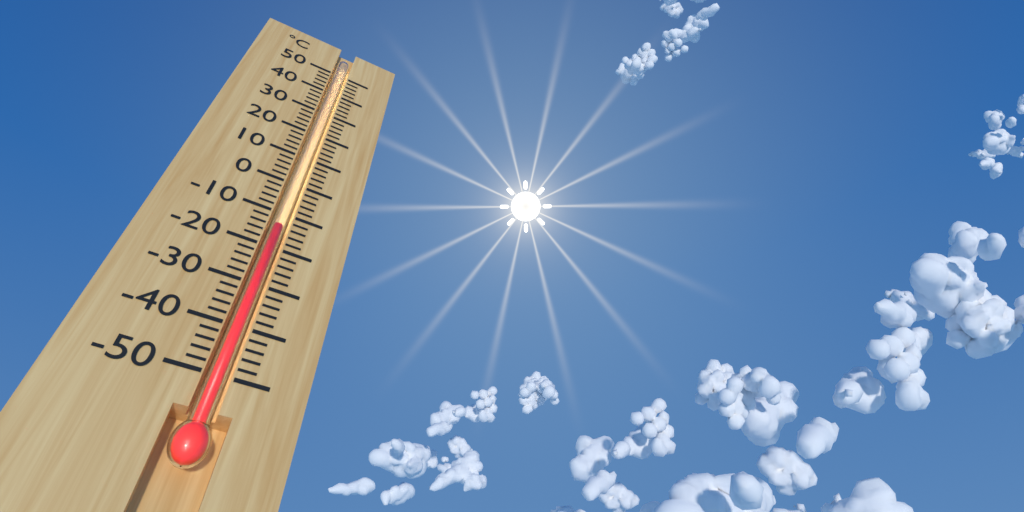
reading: -14 °C
